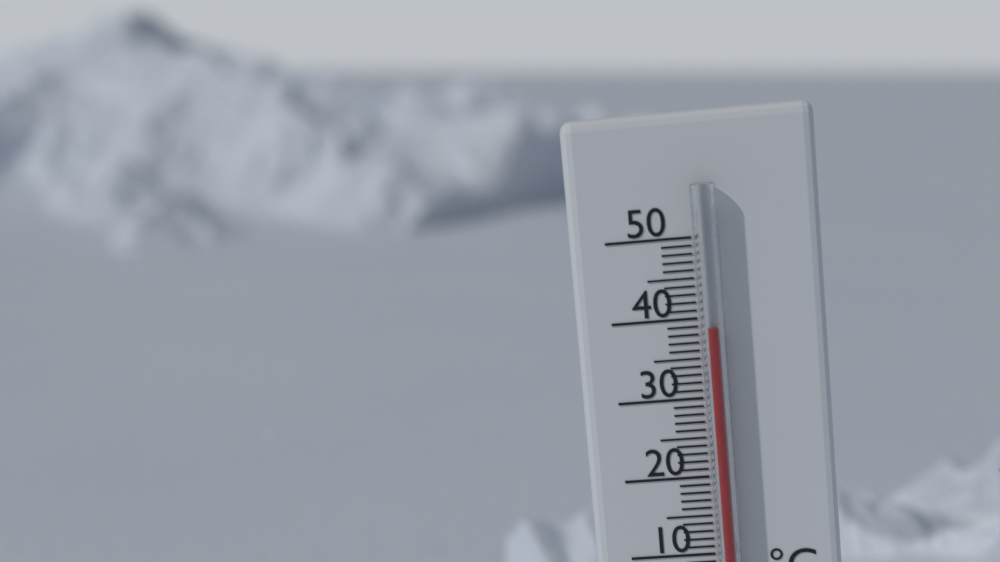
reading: 39 °C
